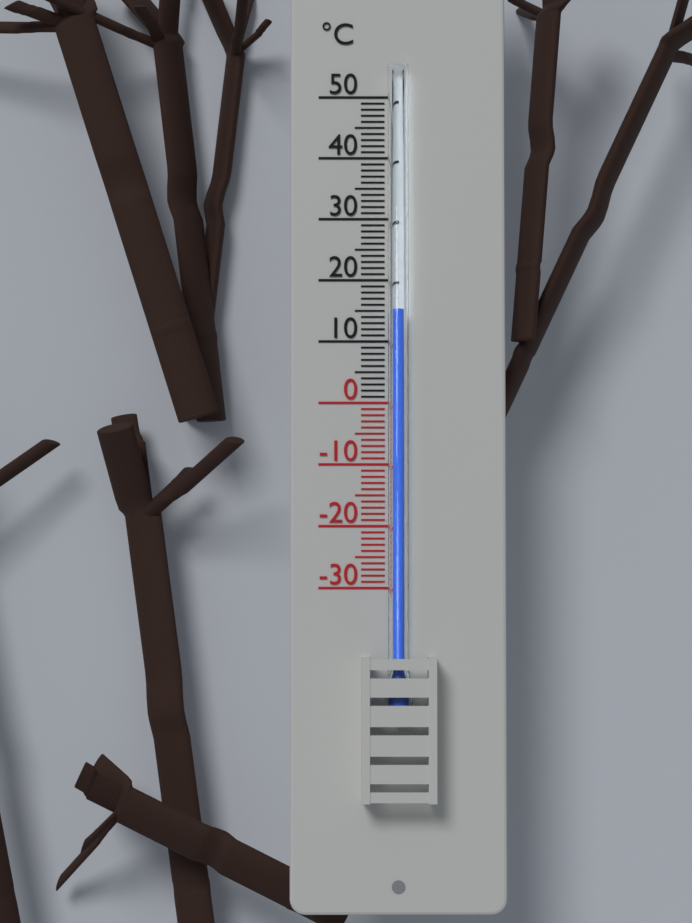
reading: 15 °C
